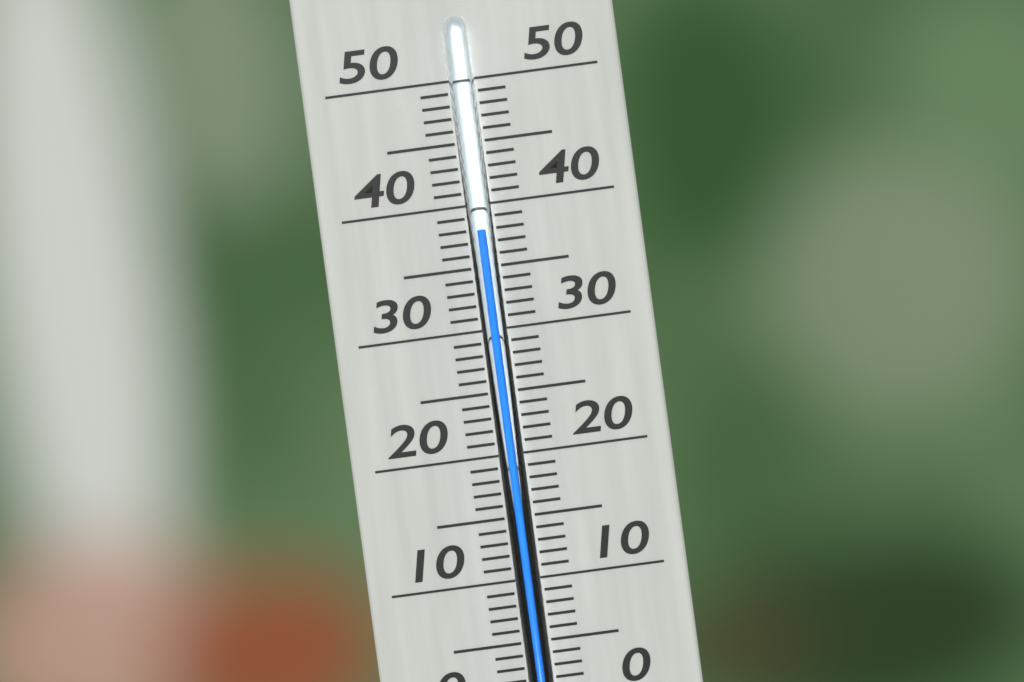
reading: 38 °C
